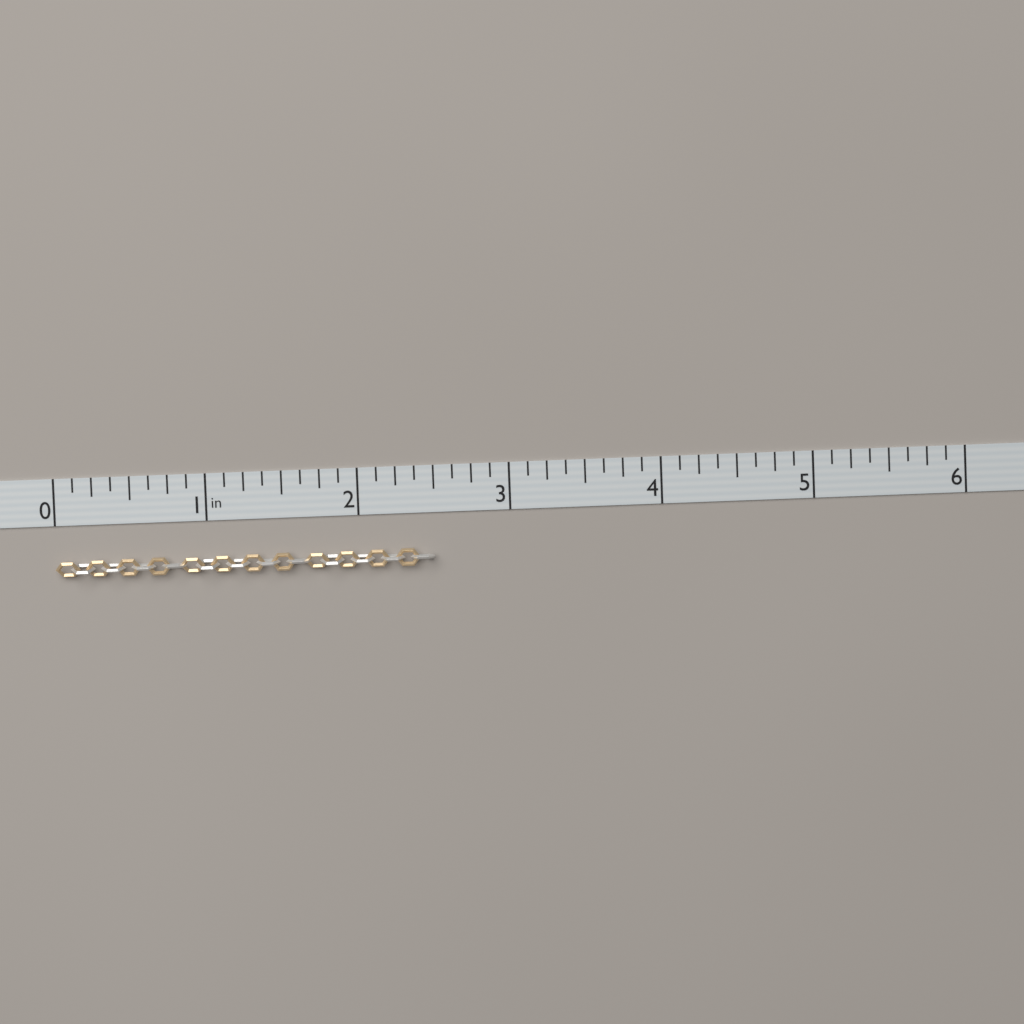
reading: 2.500 in
